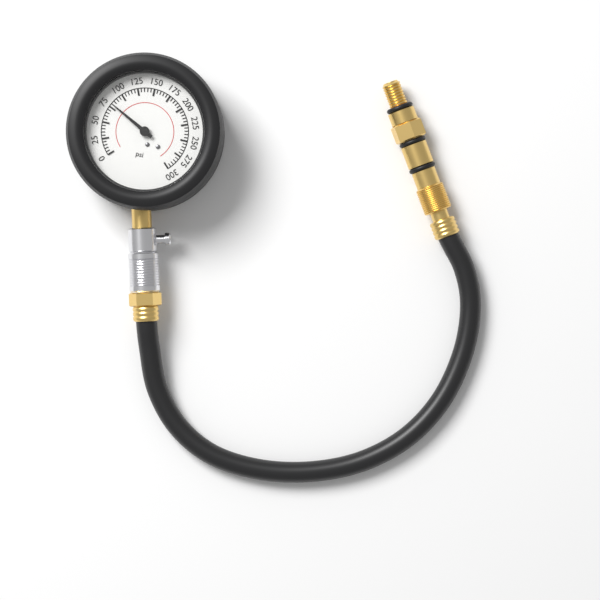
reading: 80 psi
